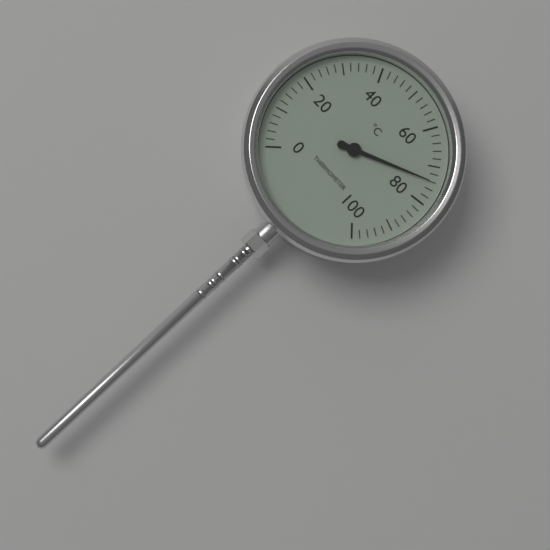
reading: 74 °C
